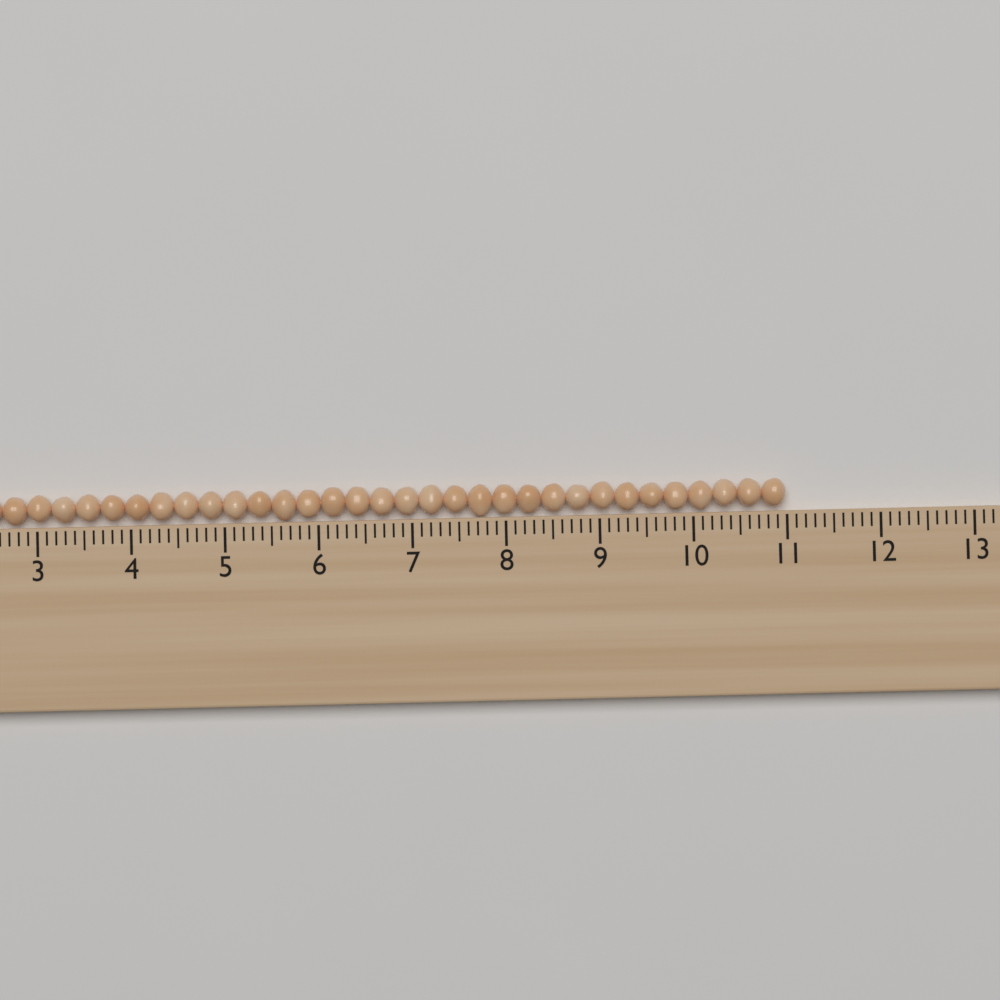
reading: 11.0 (no unit)
